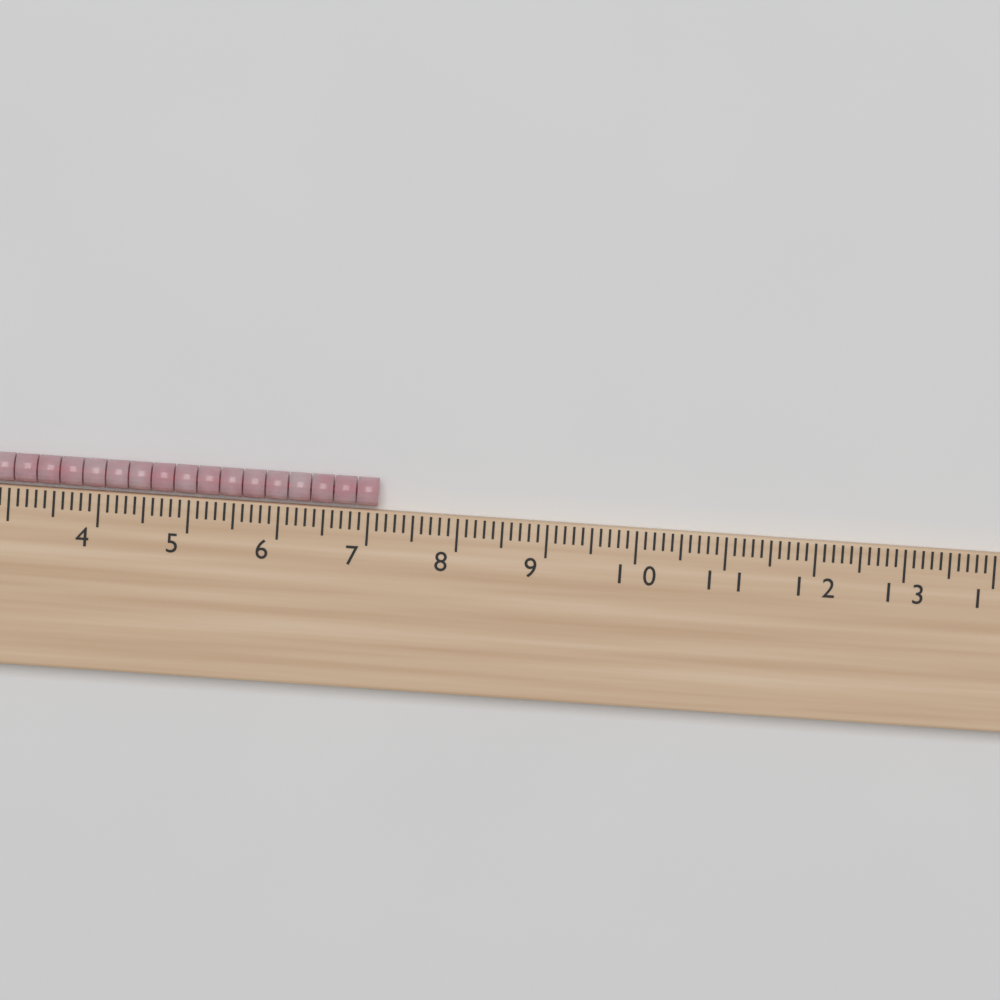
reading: 7.1 cm
